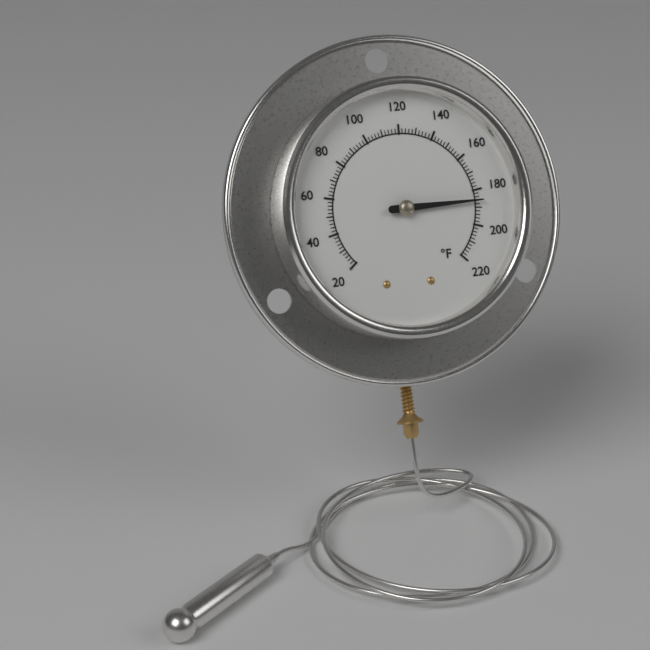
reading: 186 °F
